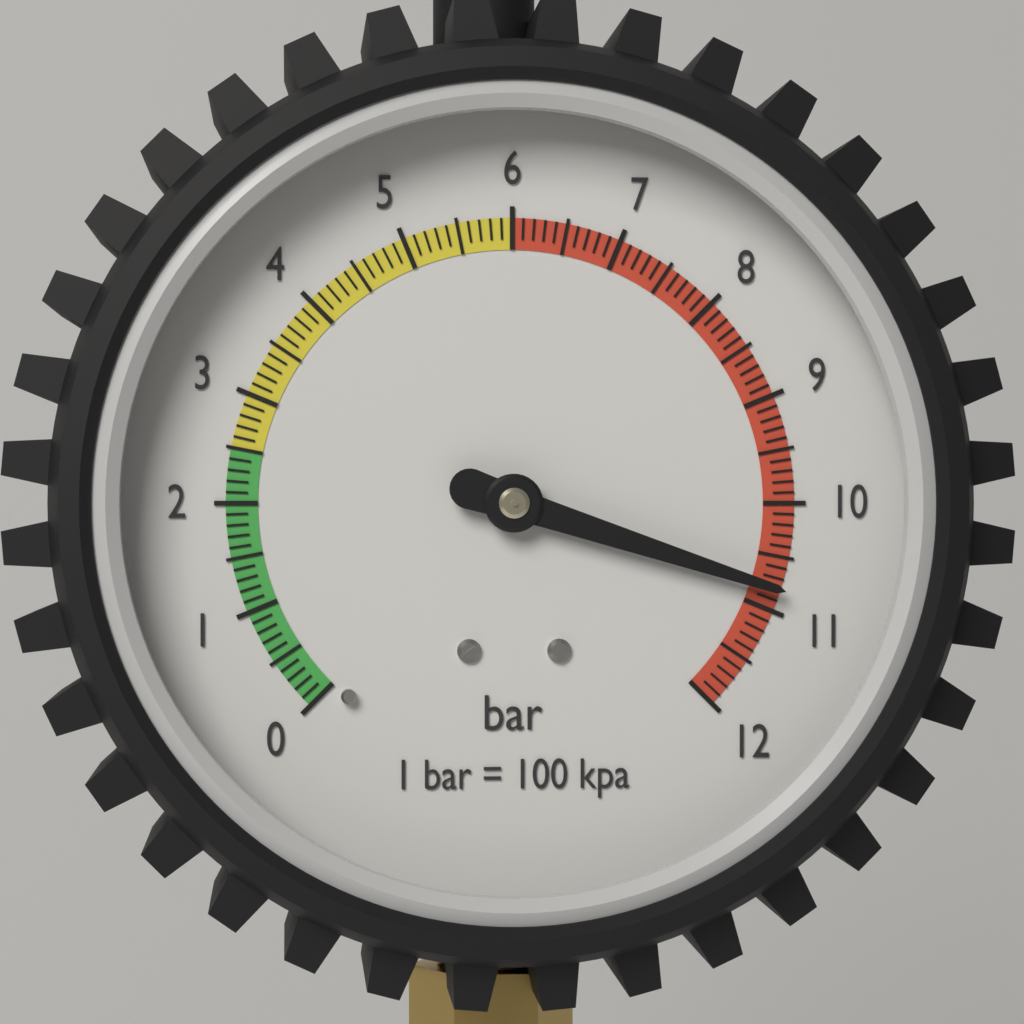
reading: 10.8 bar
